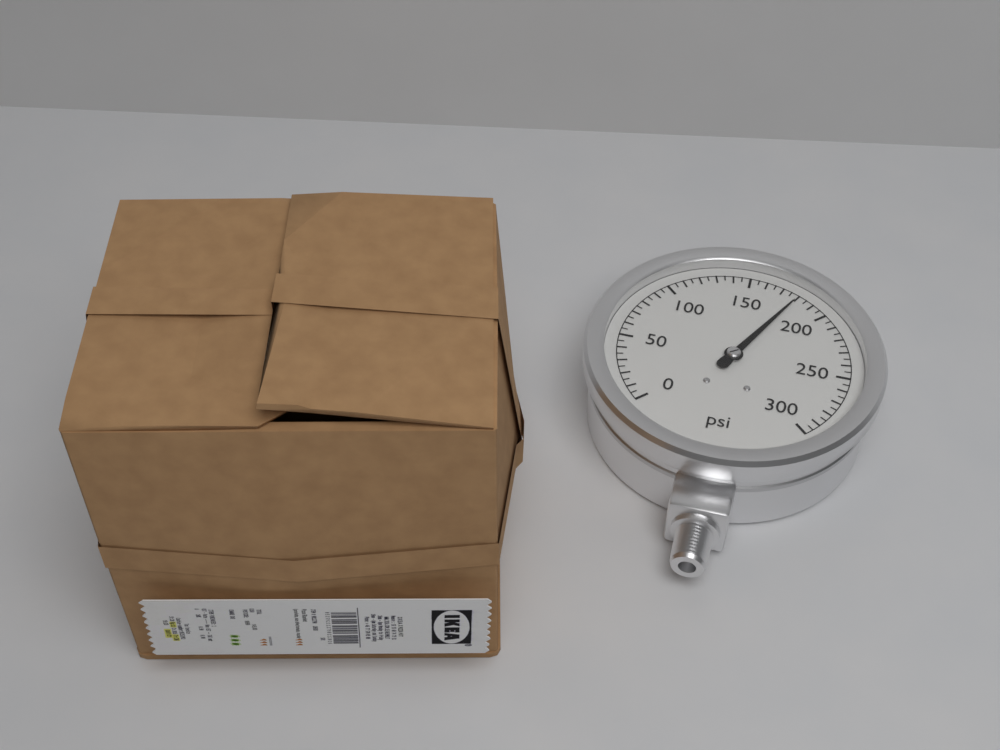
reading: 180 psi
